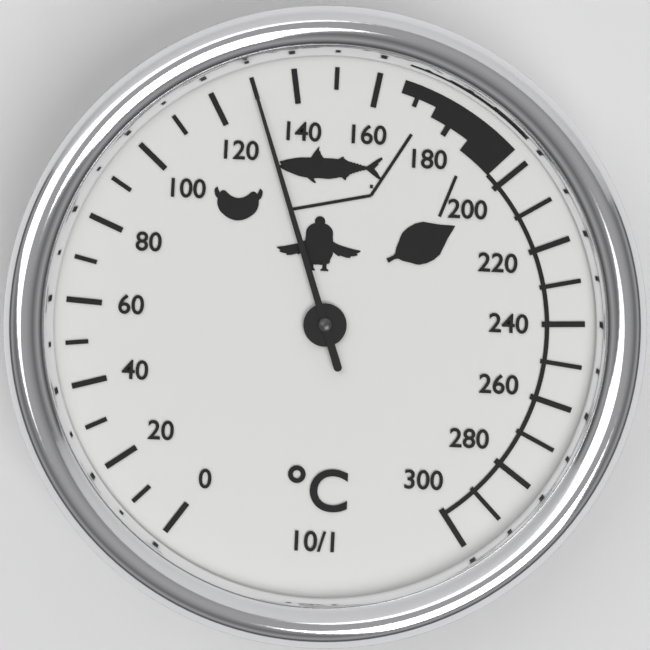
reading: 130 °C
